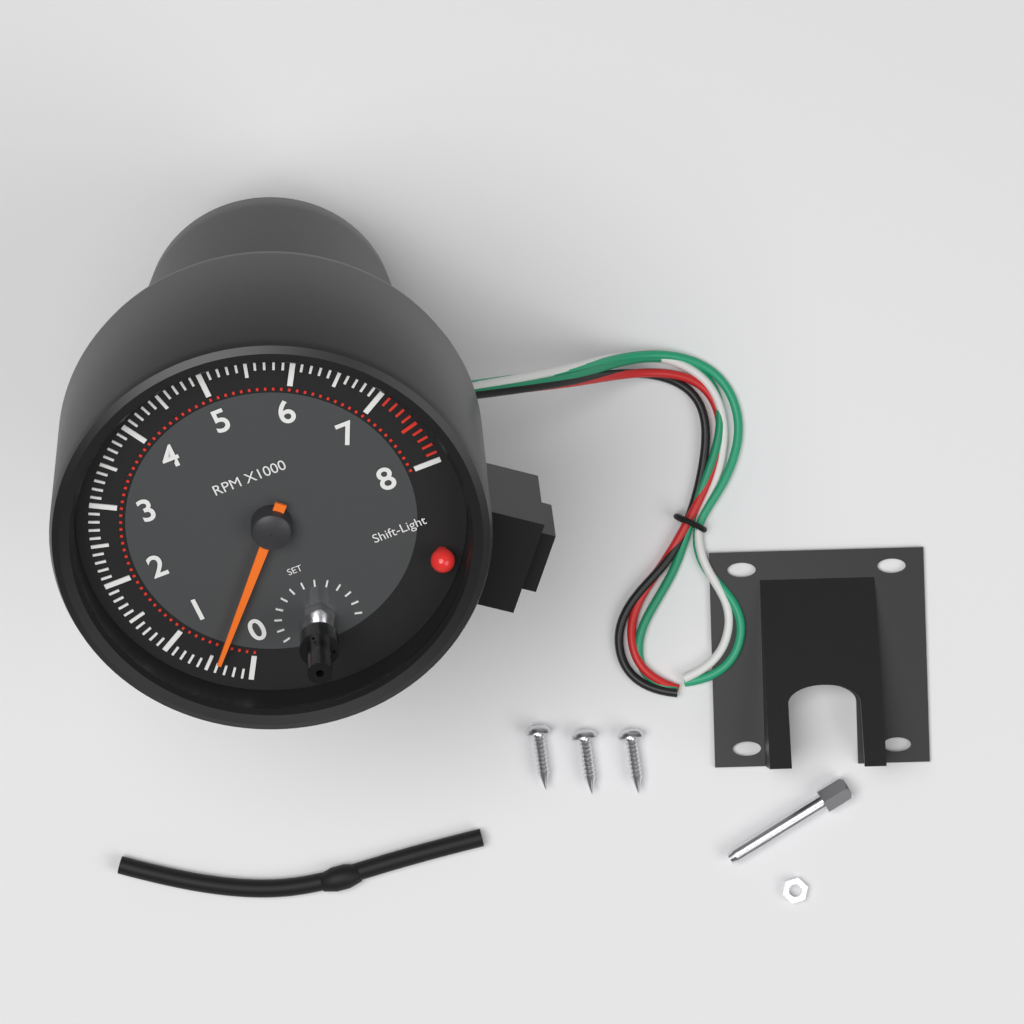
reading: 400 RPM
